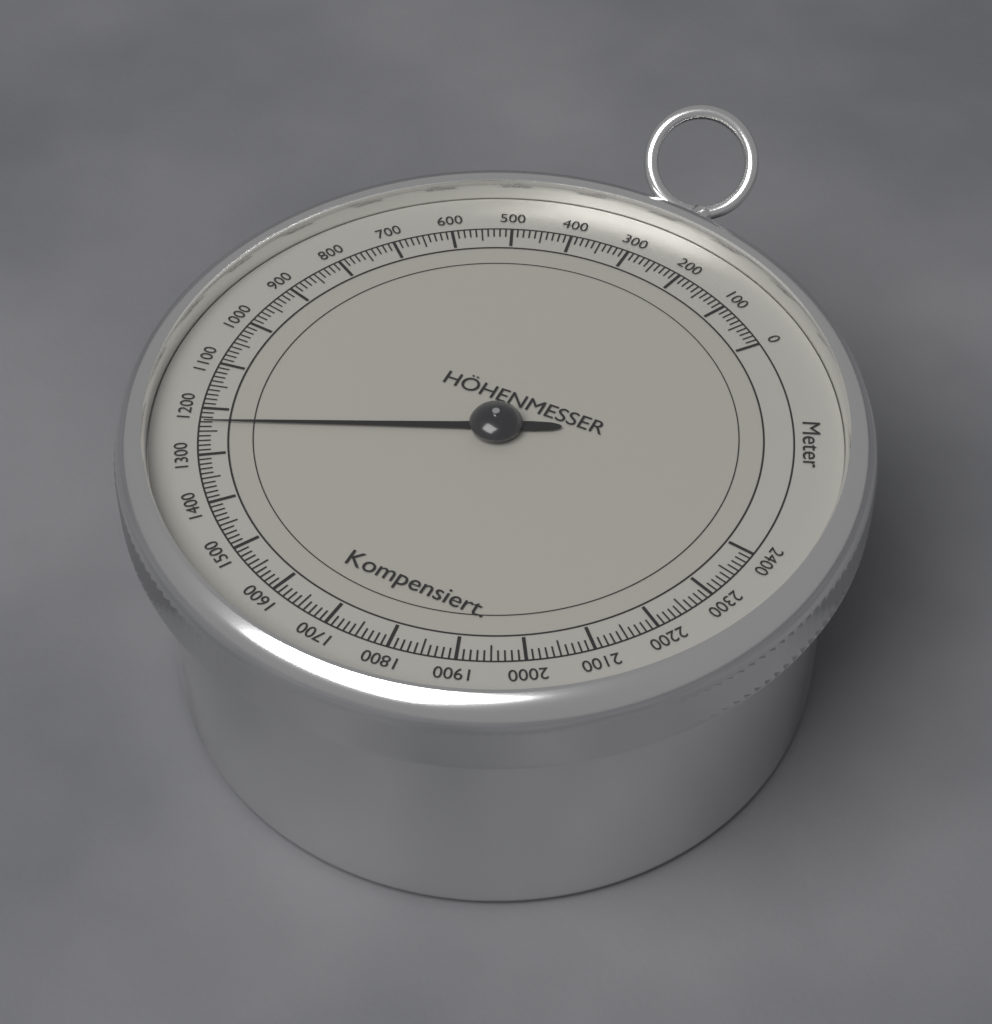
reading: 1230 m
